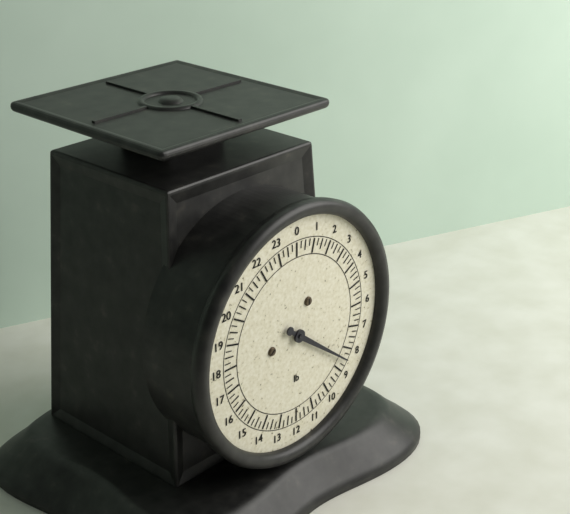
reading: 8.50 lb
